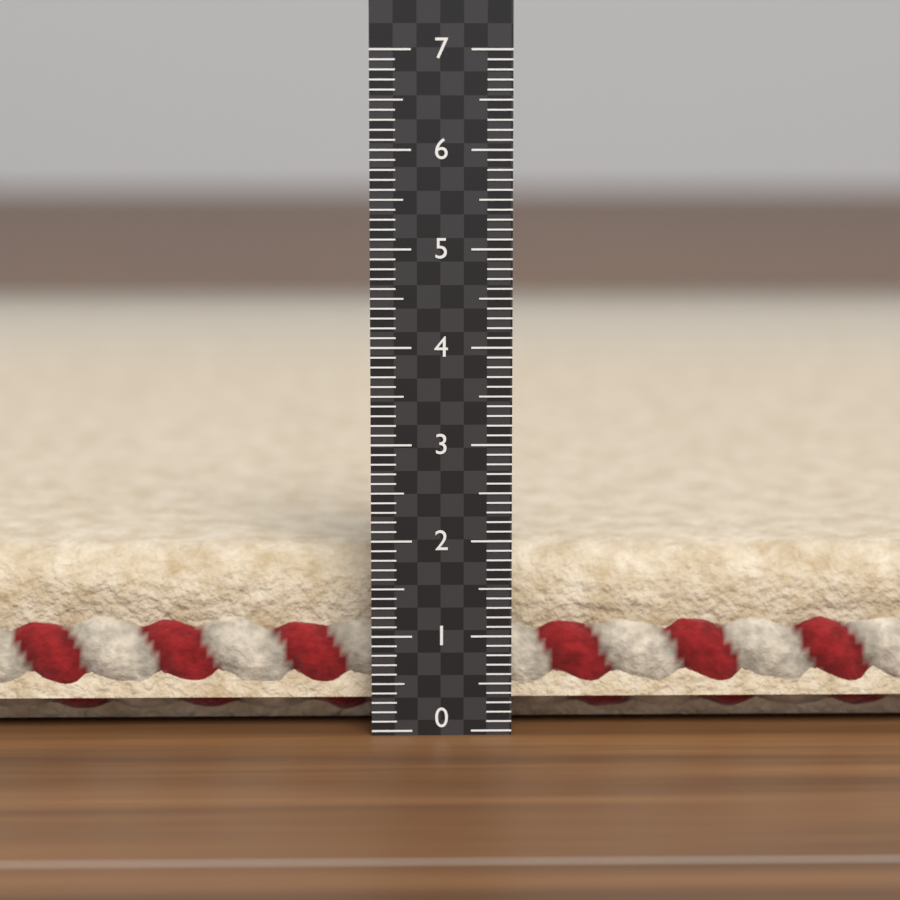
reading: 1.8 (no unit)
